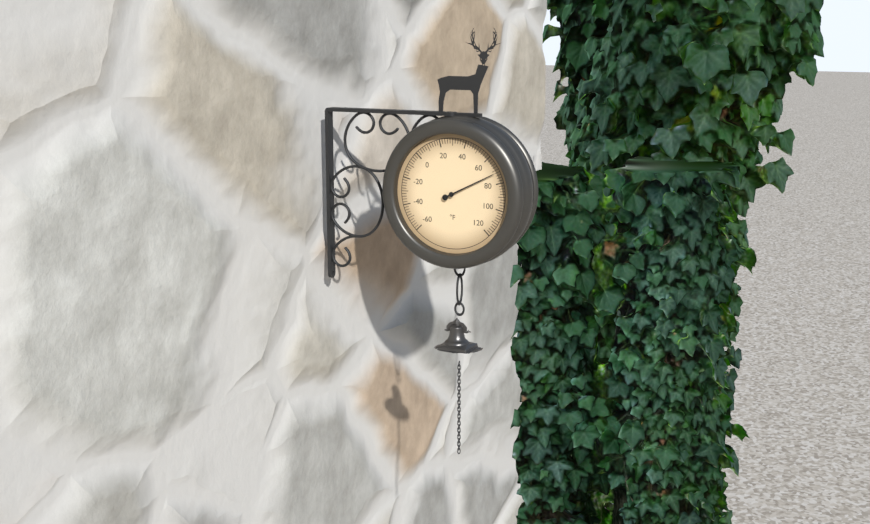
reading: 72 °F
